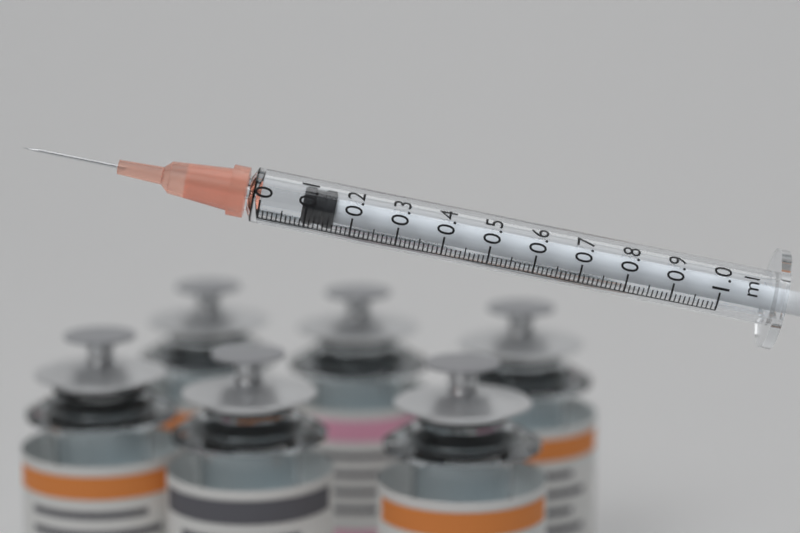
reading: 0.09 ml
